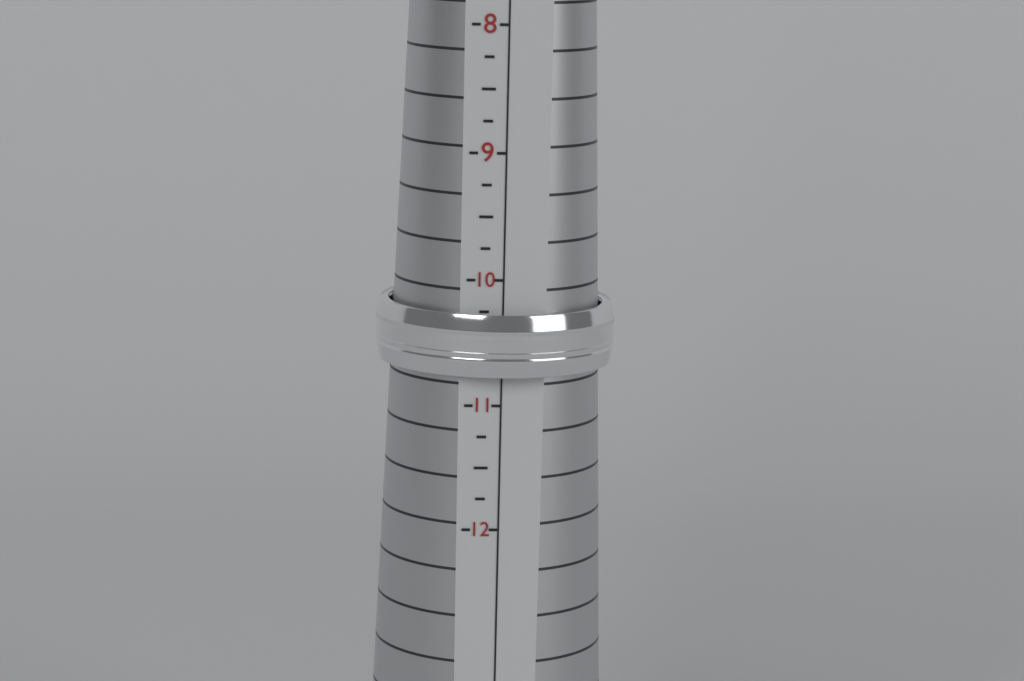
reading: 10.75 (no unit)
